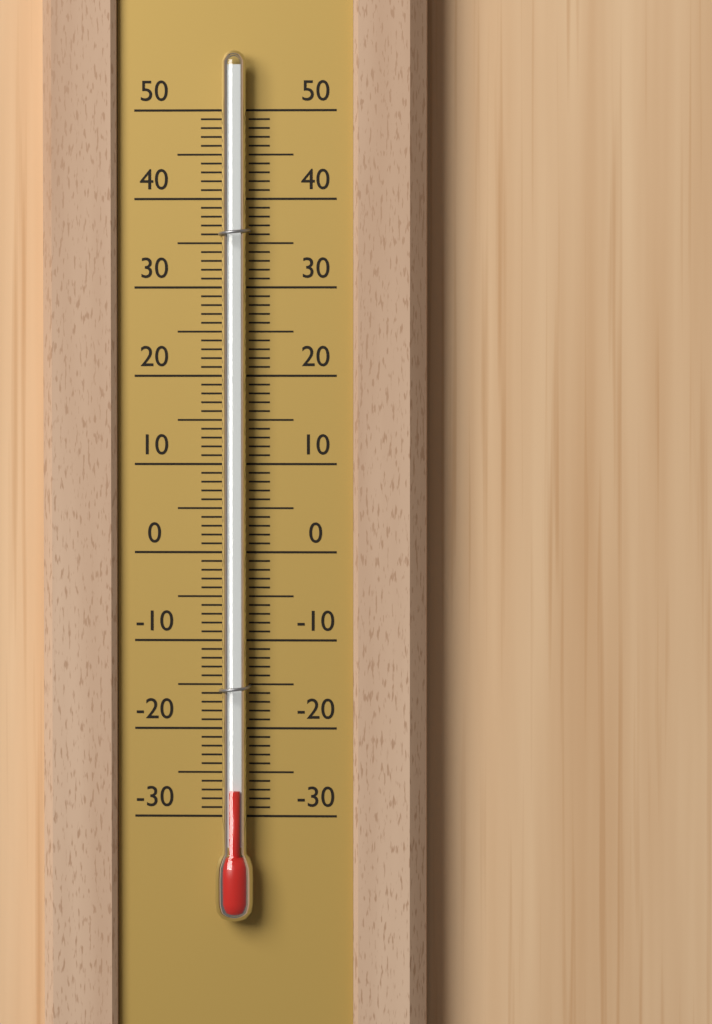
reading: -27 (no unit)
